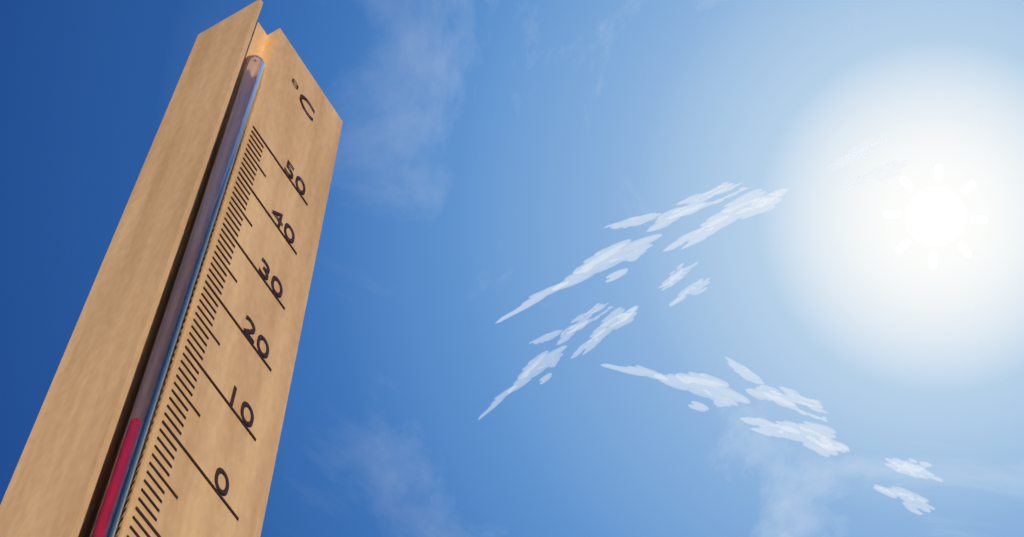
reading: -3 °C
